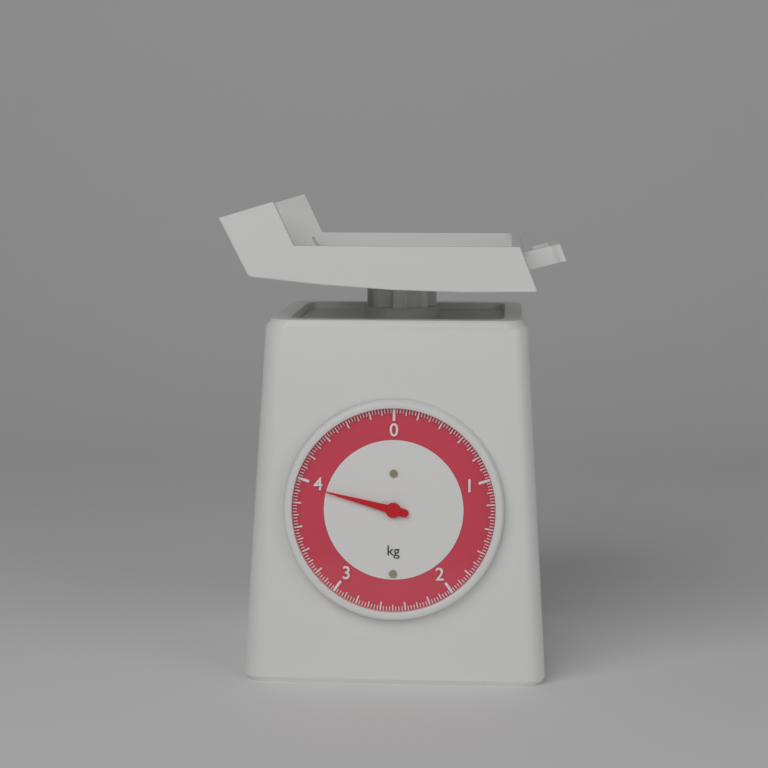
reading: 3.950 kg
